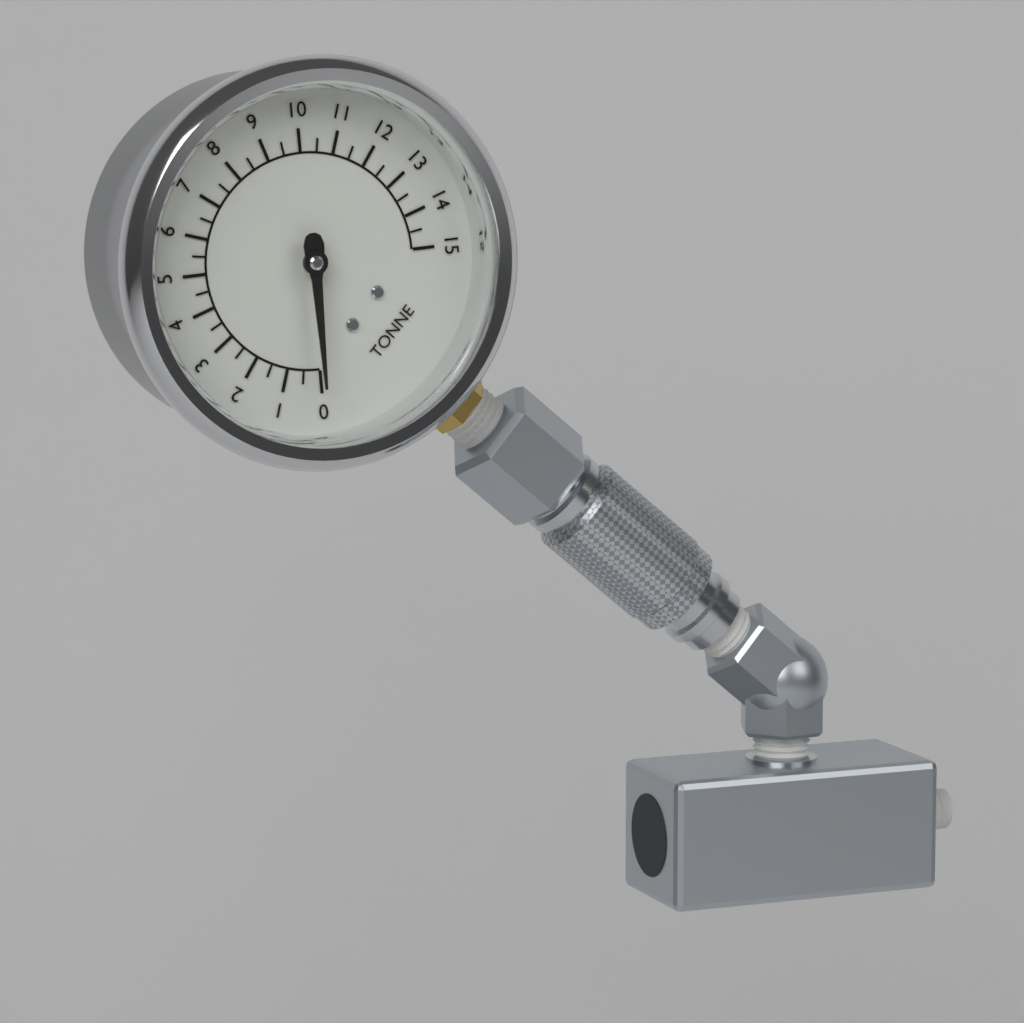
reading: 0.0 tonne
